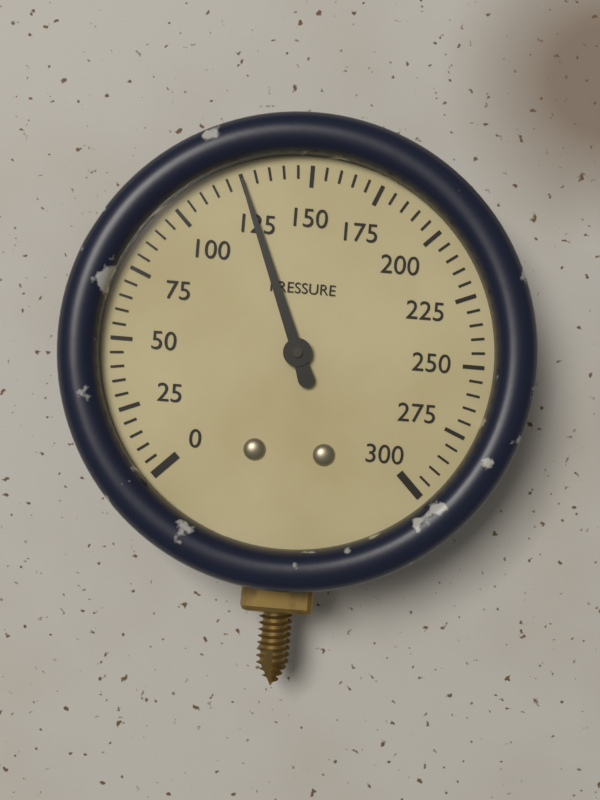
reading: 125 (no unit)
